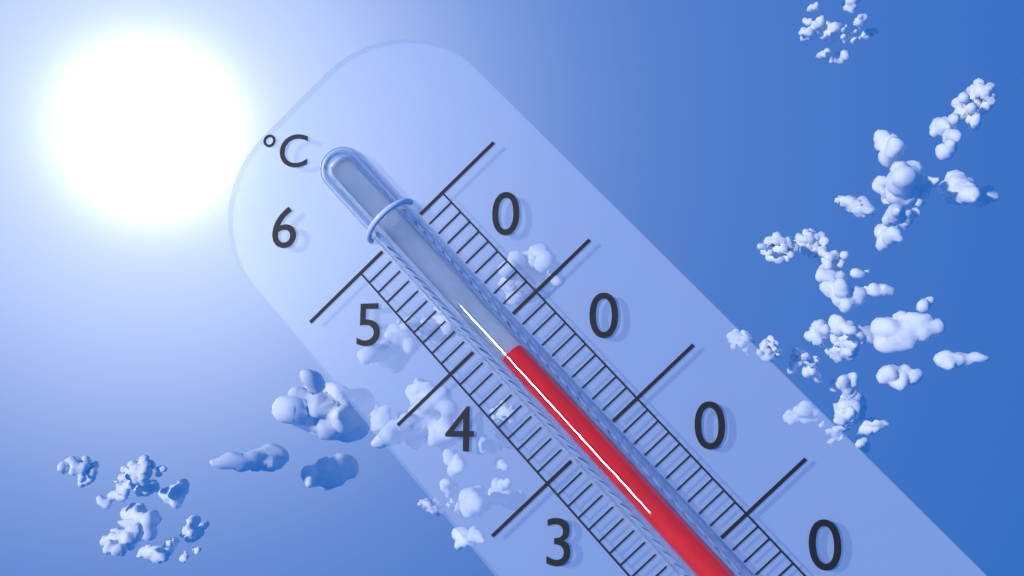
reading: 48 °C
